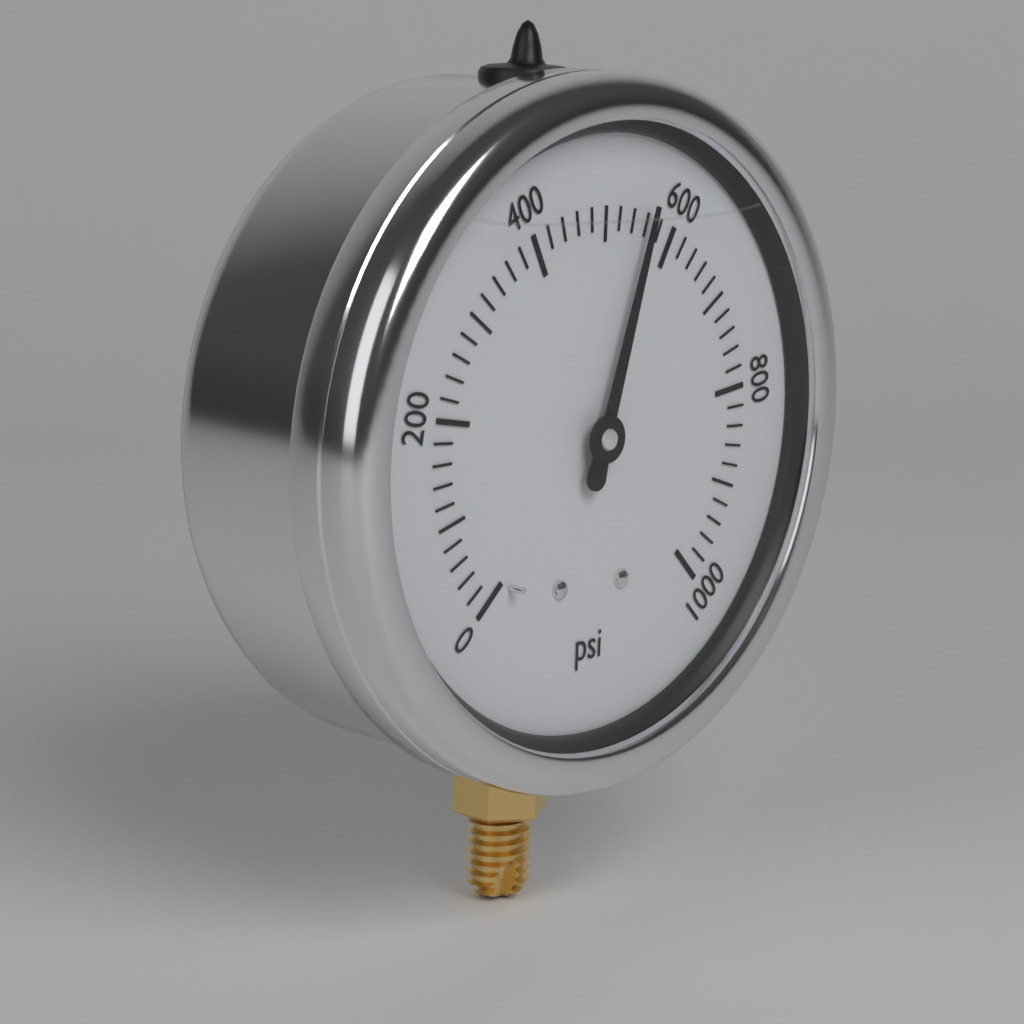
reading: 560 psi
